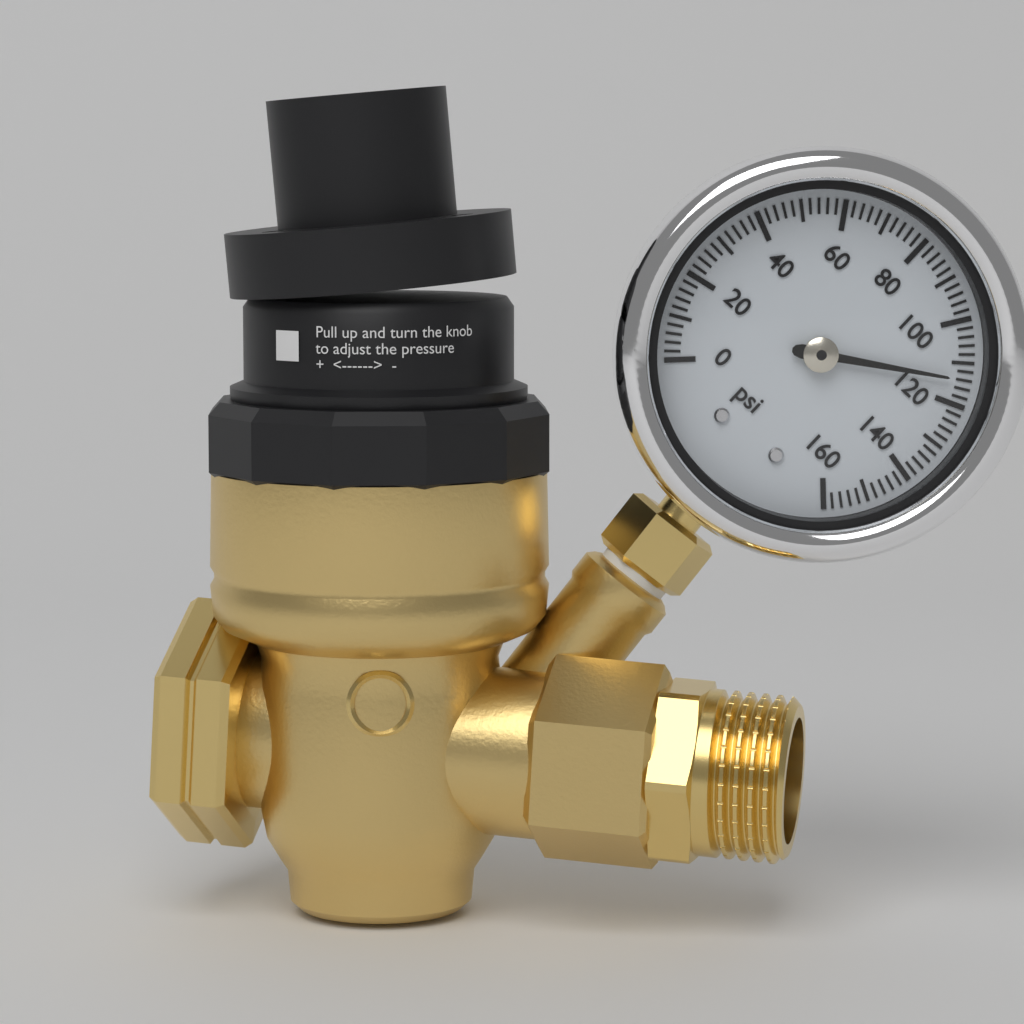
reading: 114 psi
